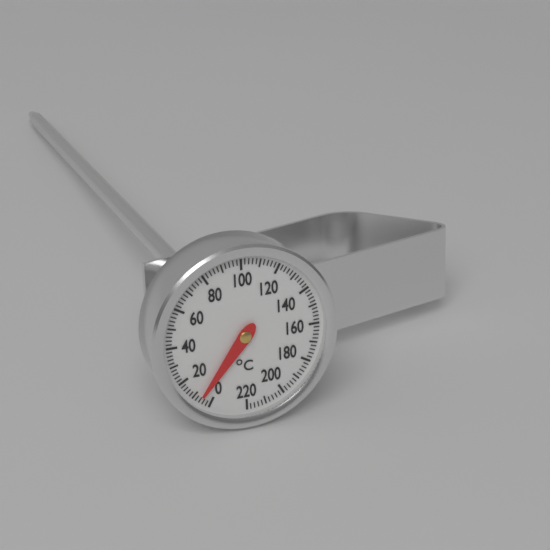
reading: 6 °C
